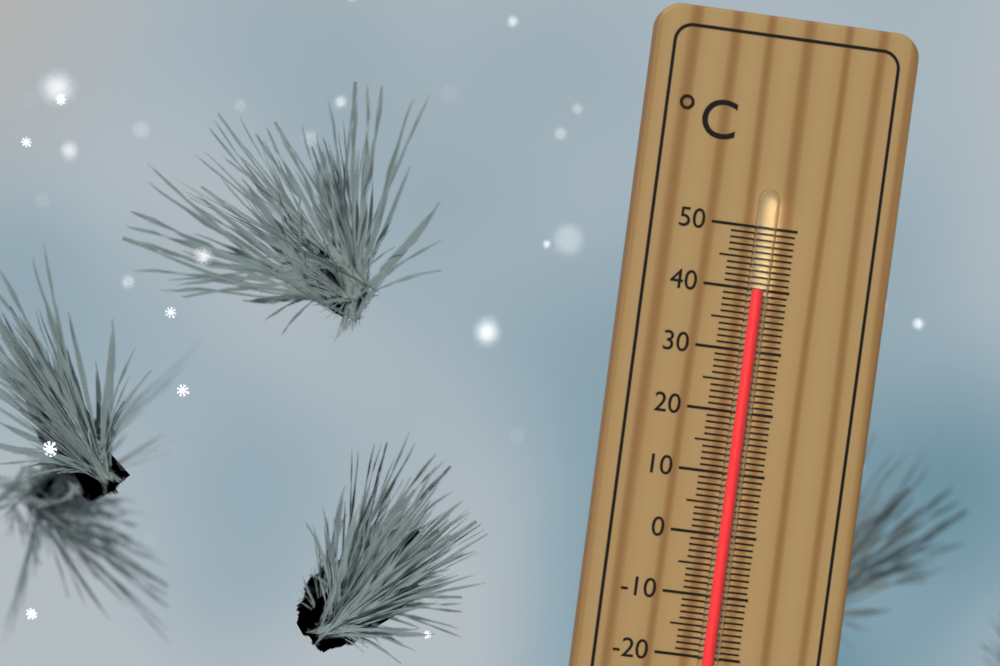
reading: 40 °C
